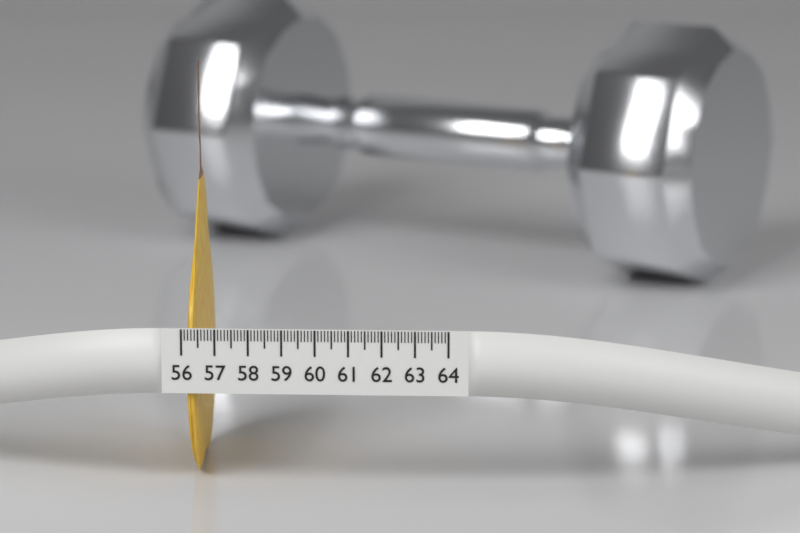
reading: 56.5 (no unit)
